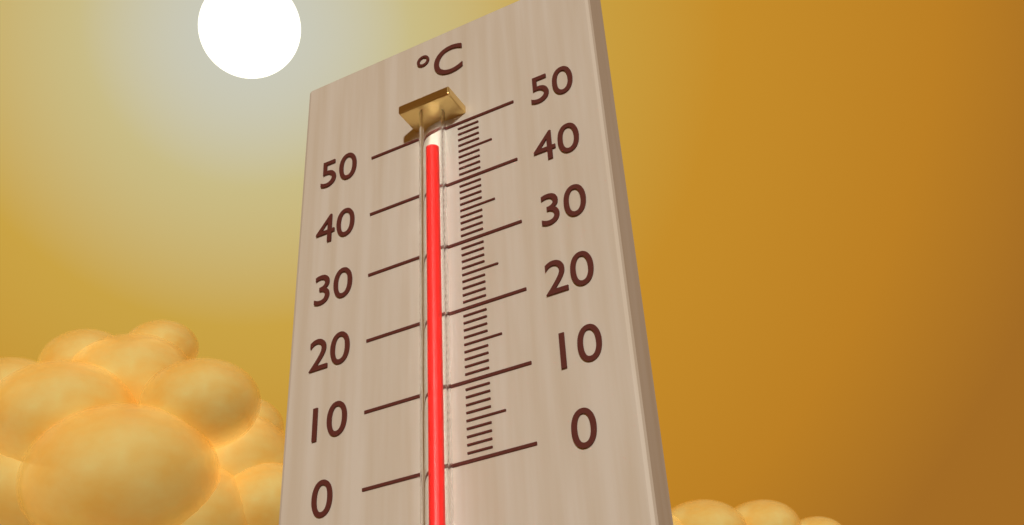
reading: 45 °C
